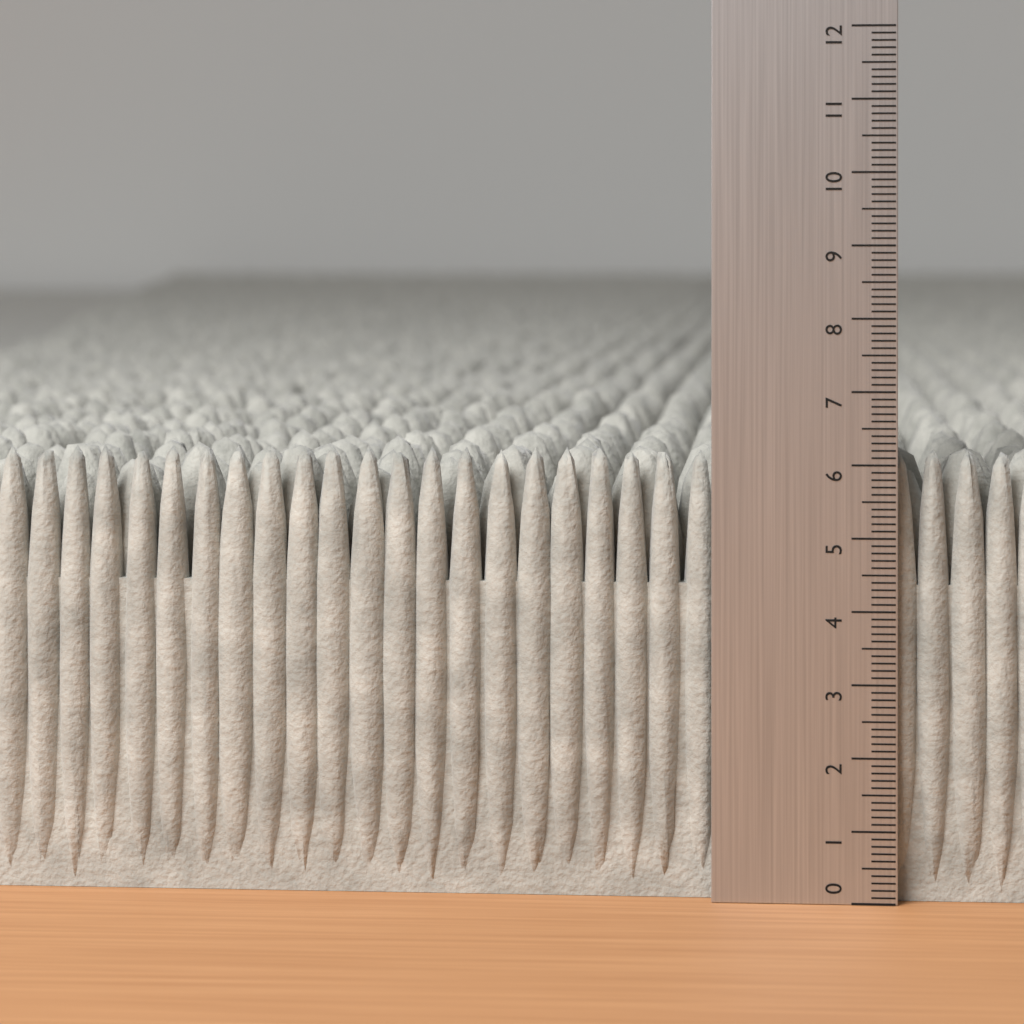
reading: 6.2 (no unit)
